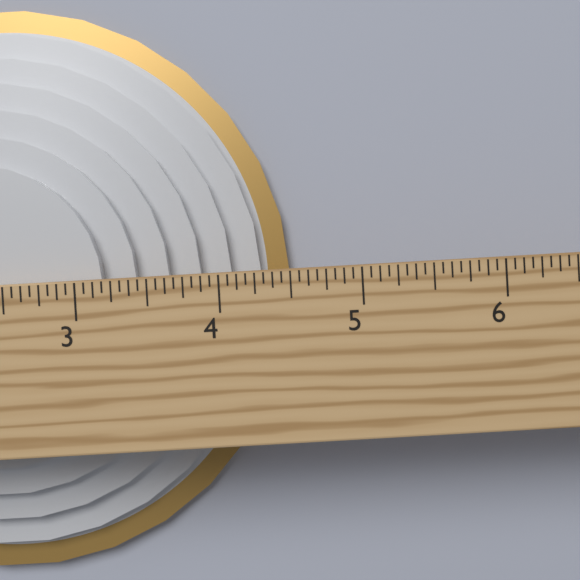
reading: 4.5000 in
